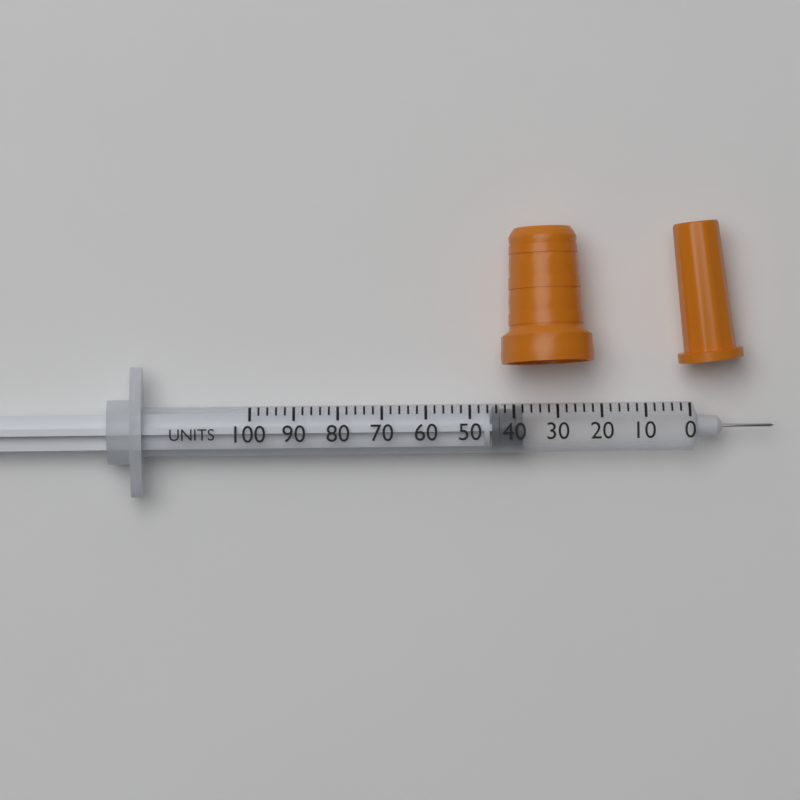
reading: 38 units
